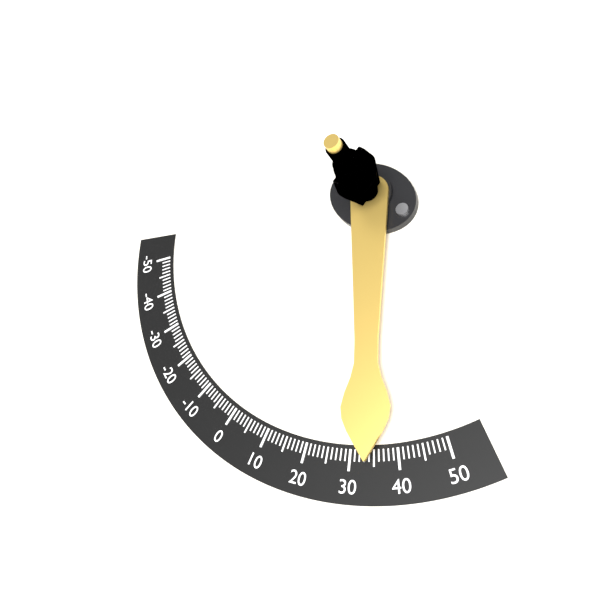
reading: 34 (no unit)
